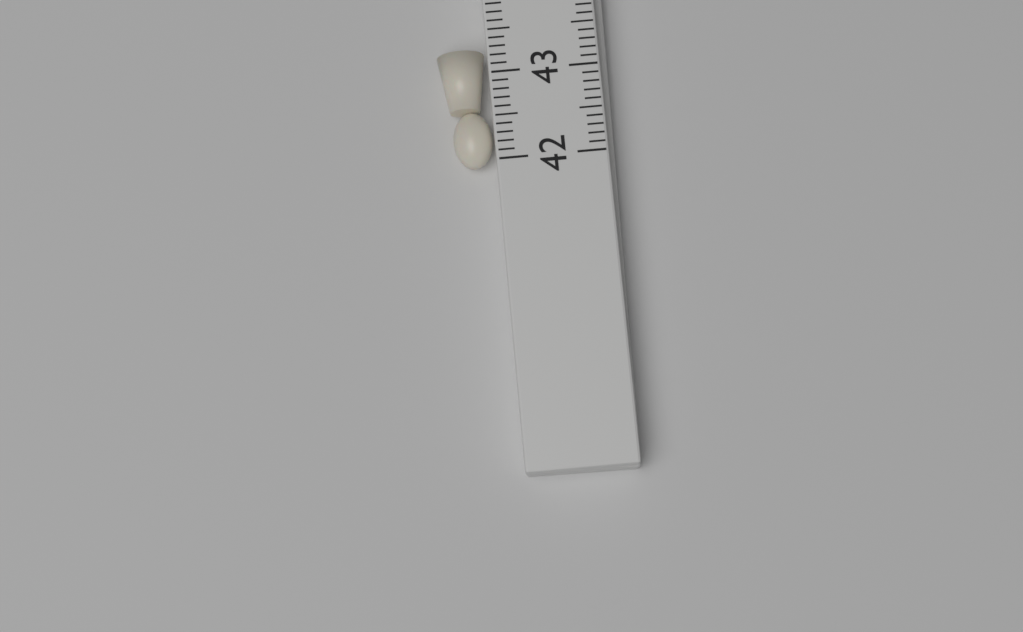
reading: 43.3 (no unit)
